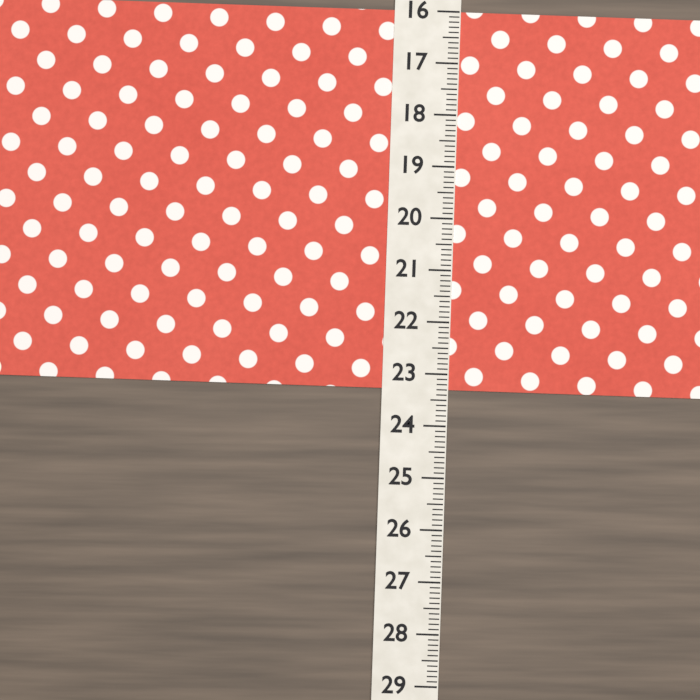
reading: 23.3 (no unit)
